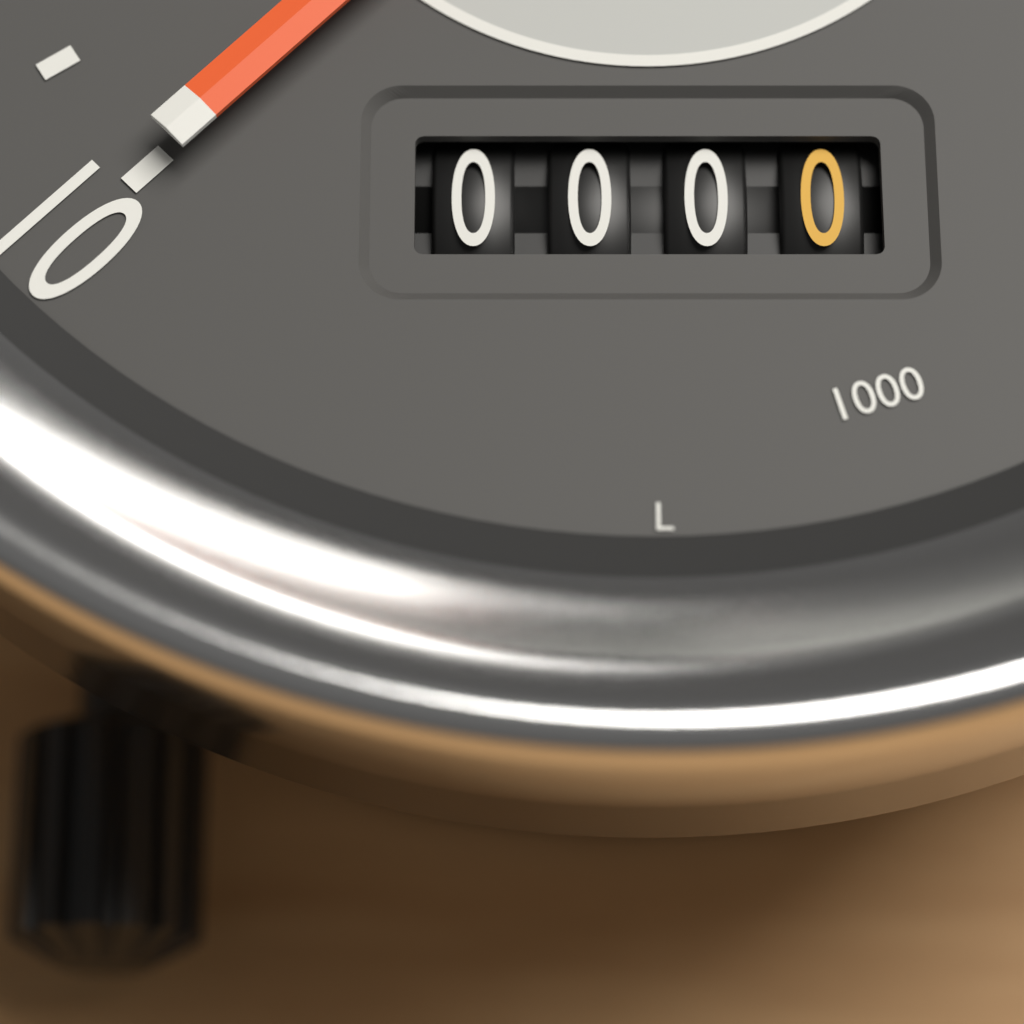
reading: 10 mph
